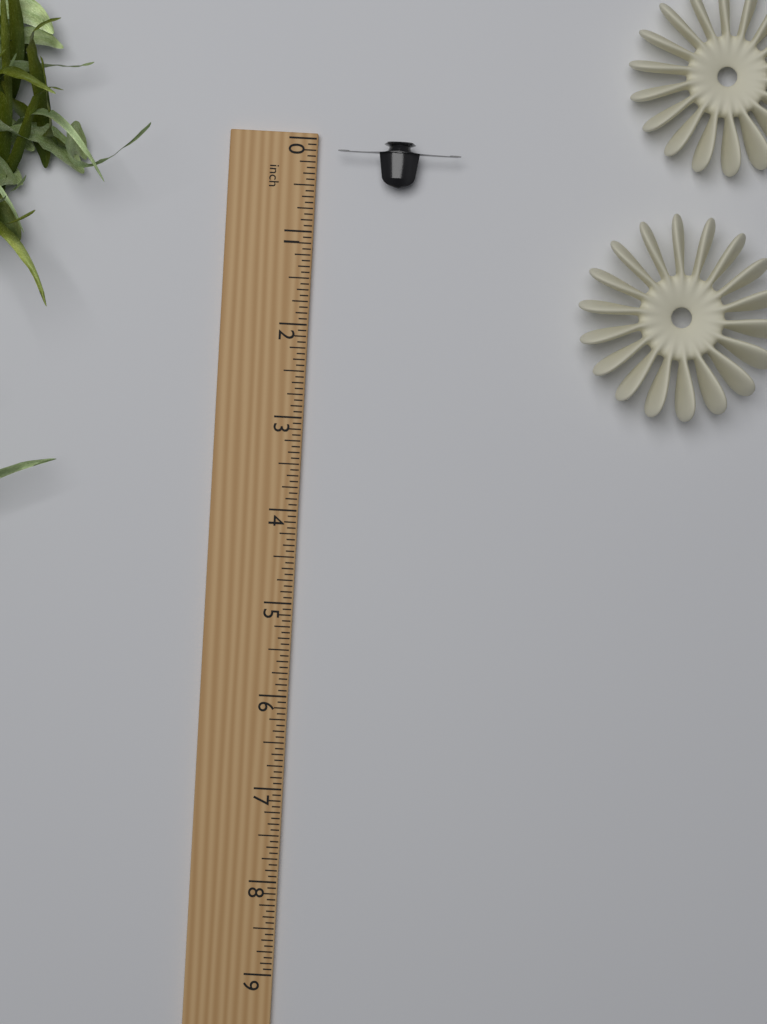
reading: 0.5000 inch
